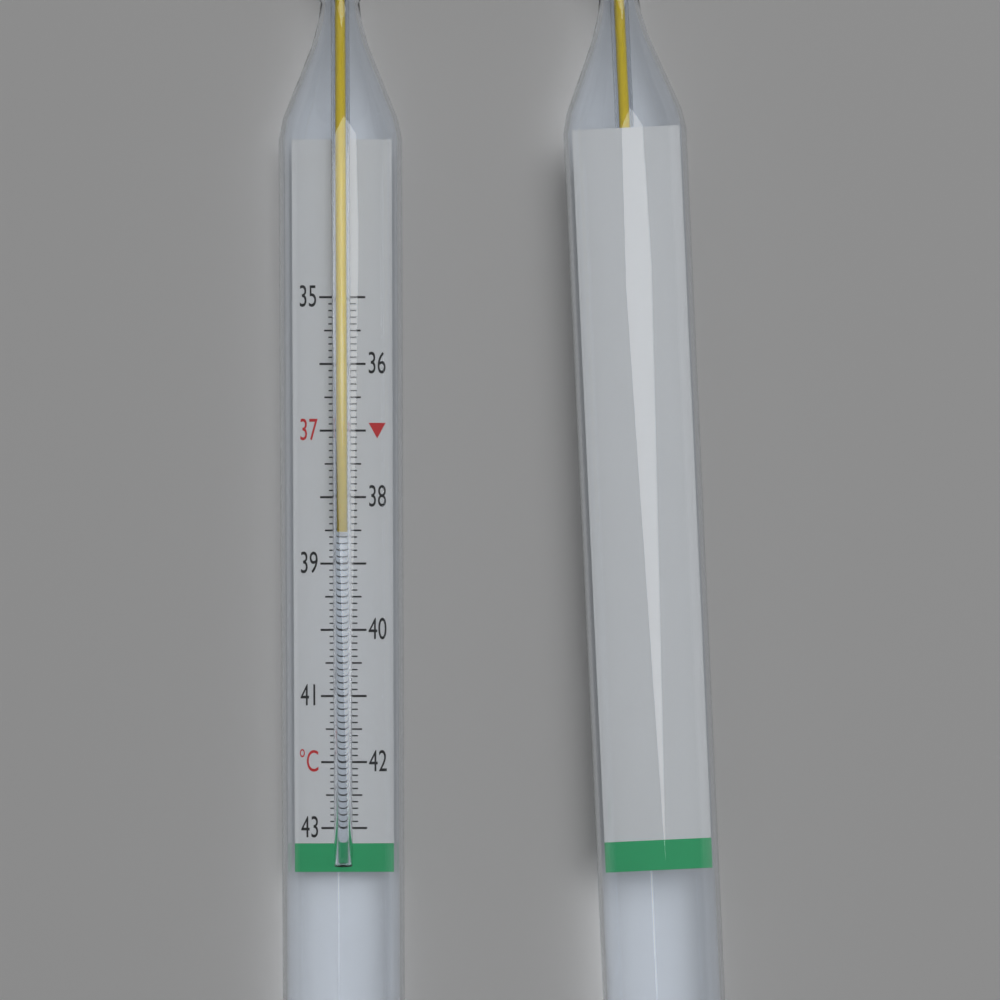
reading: 38.5 °C
